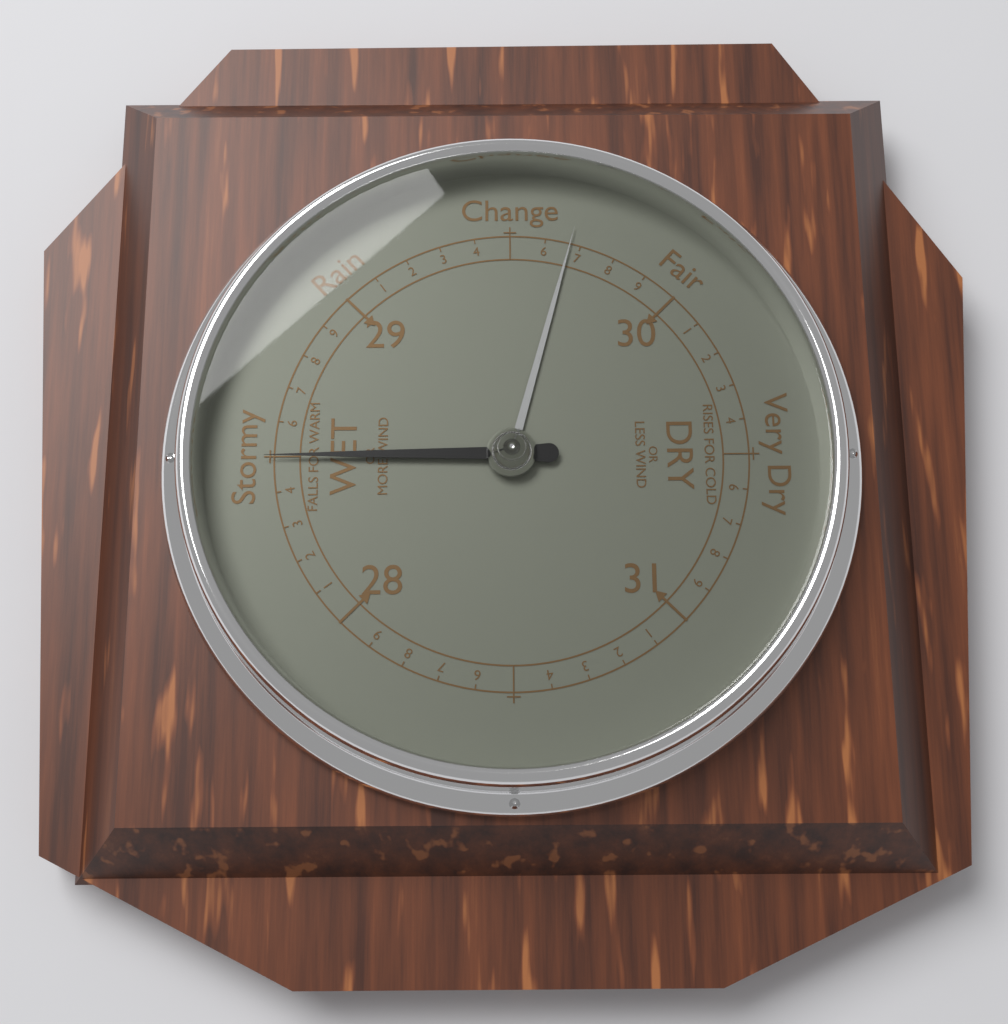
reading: 28.5 inHg
